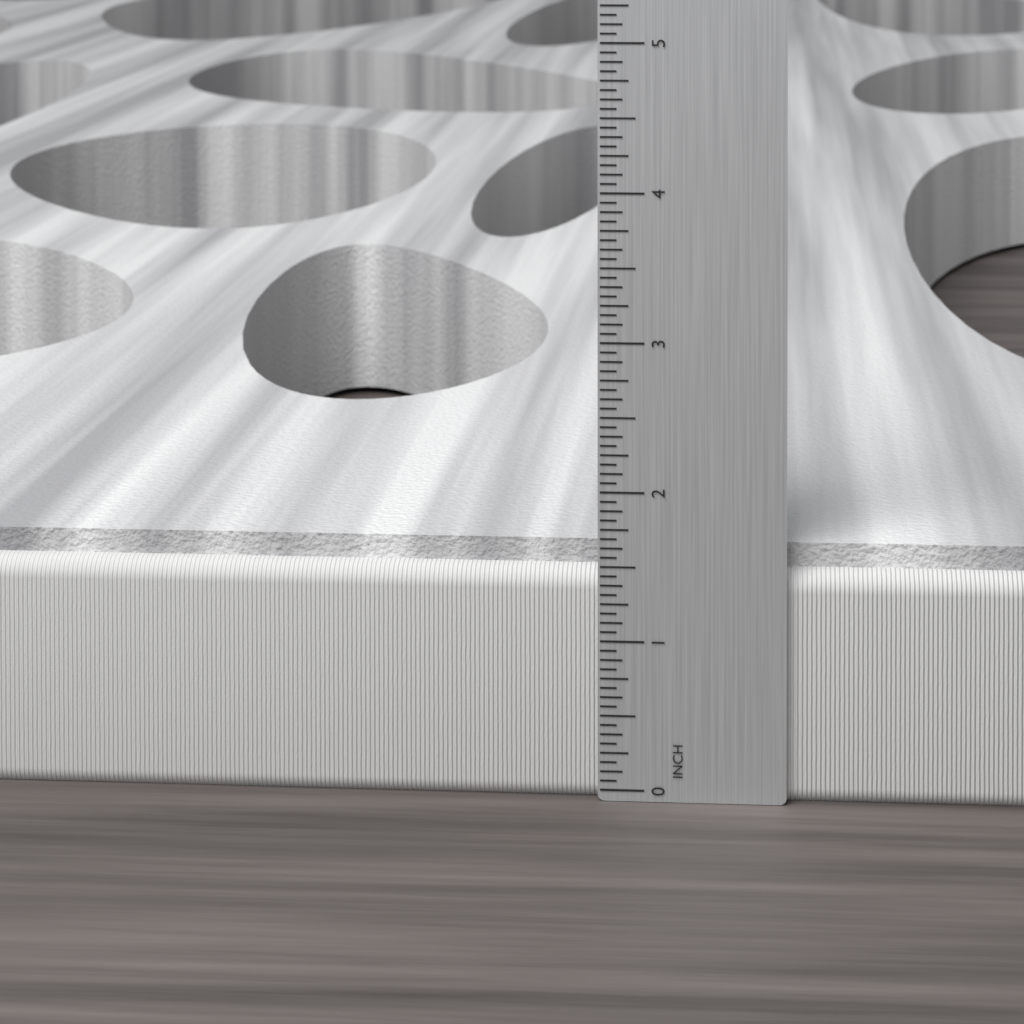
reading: 1.6250 in
